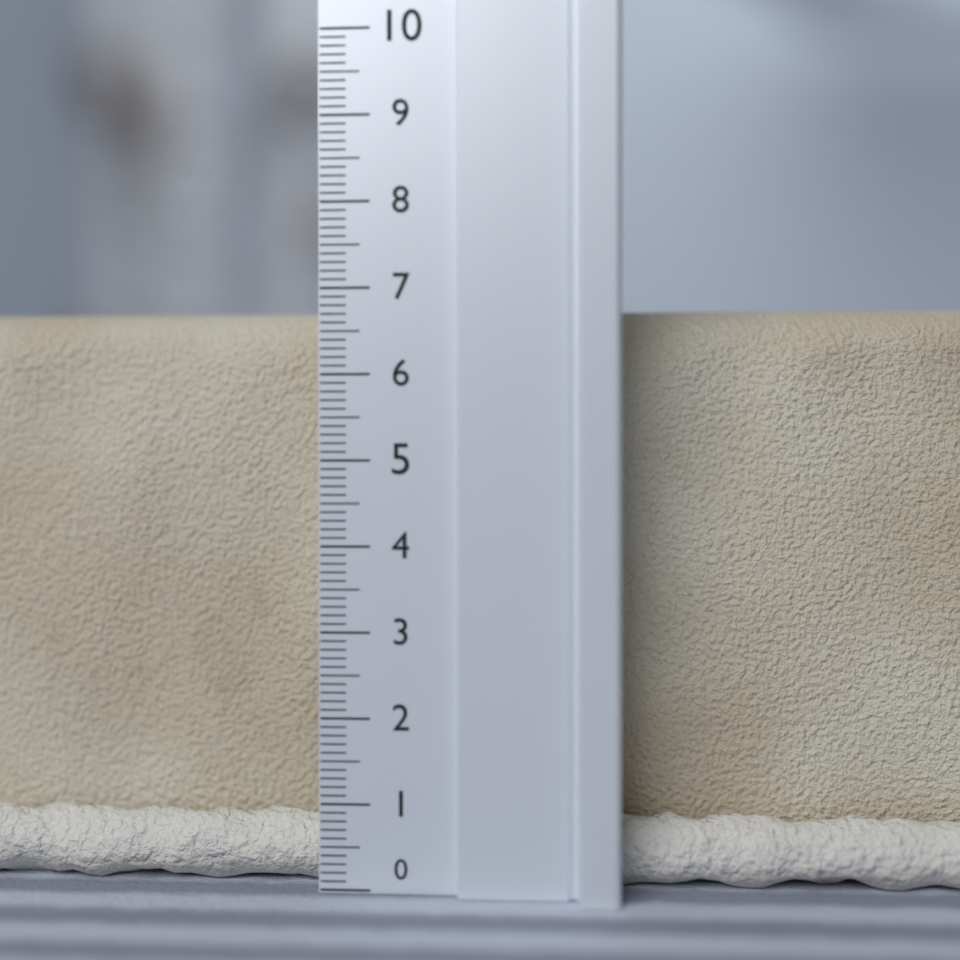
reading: 6.9 (no unit)
